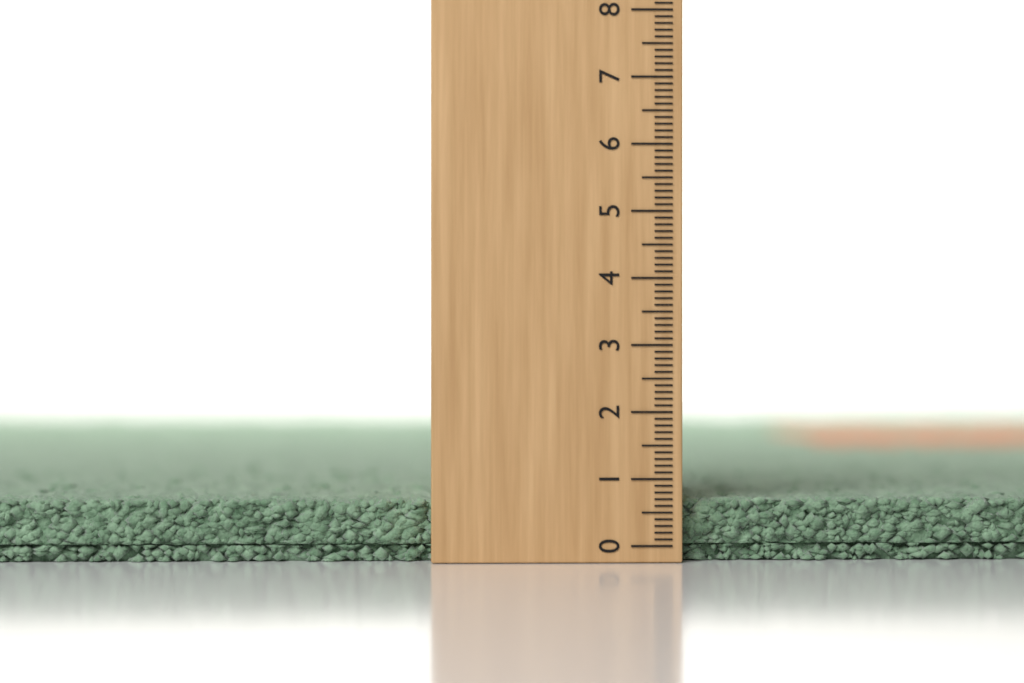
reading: 0.7 (no unit)
